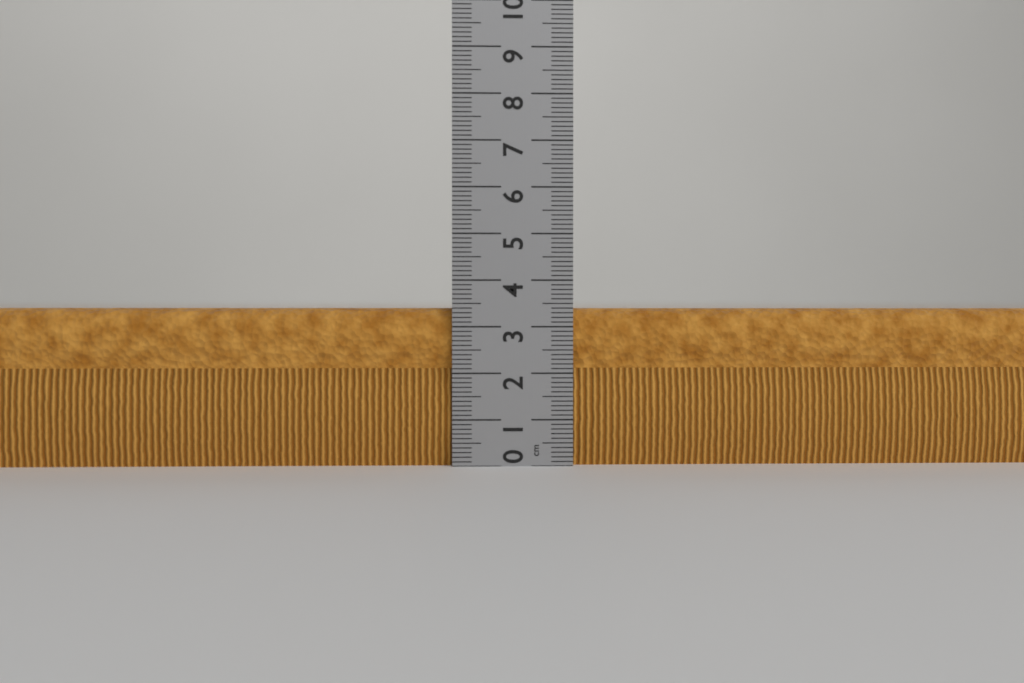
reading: 3.4 cm
